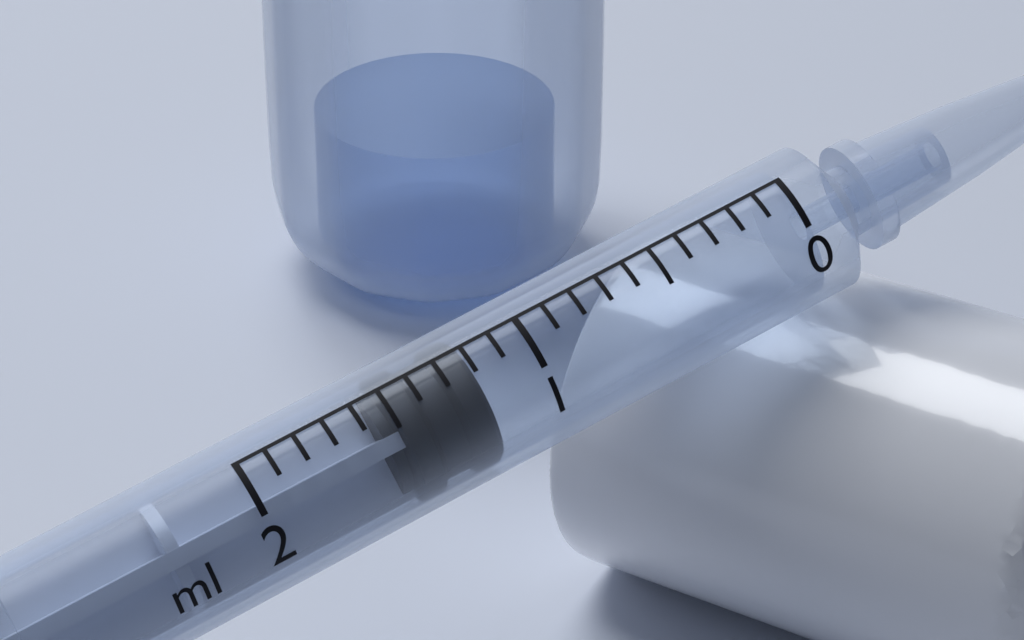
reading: 1.2 ml
